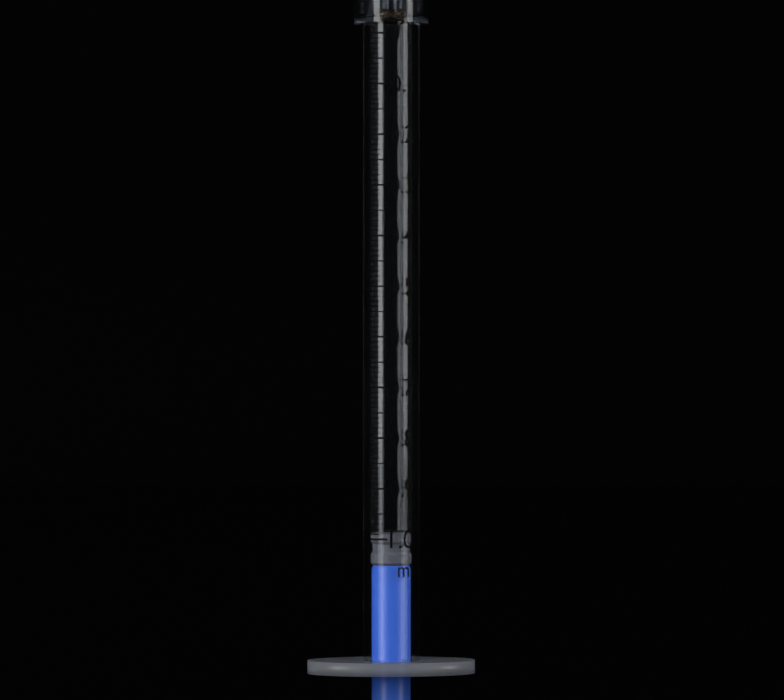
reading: 0.99 ml
